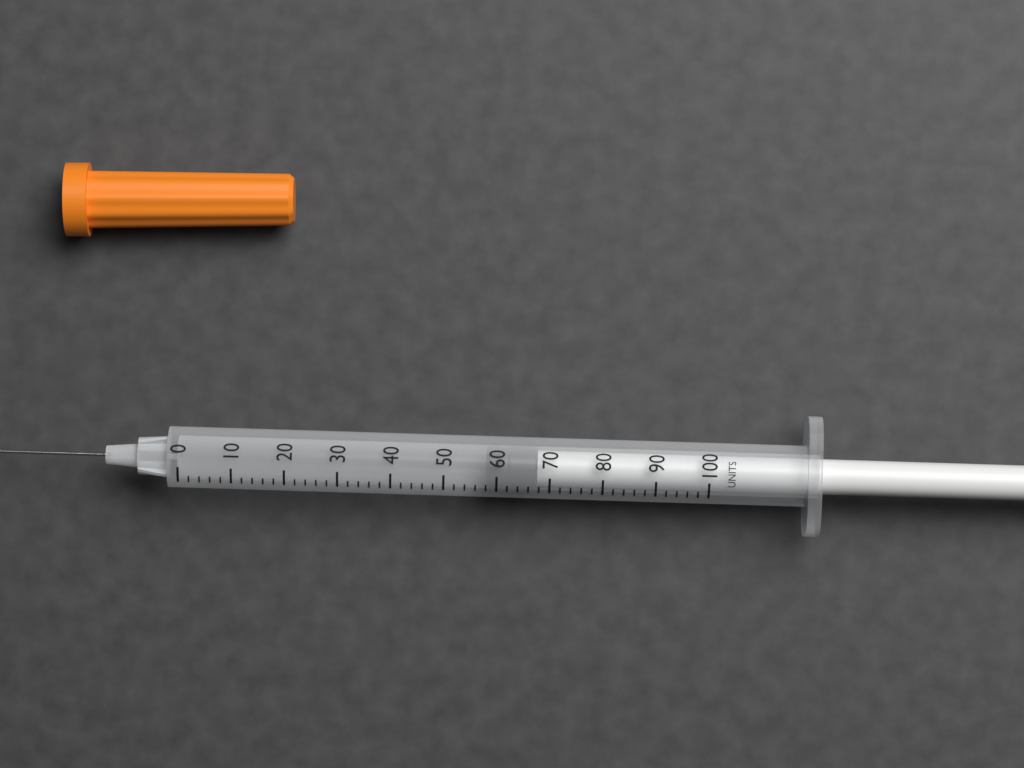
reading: 58 units
